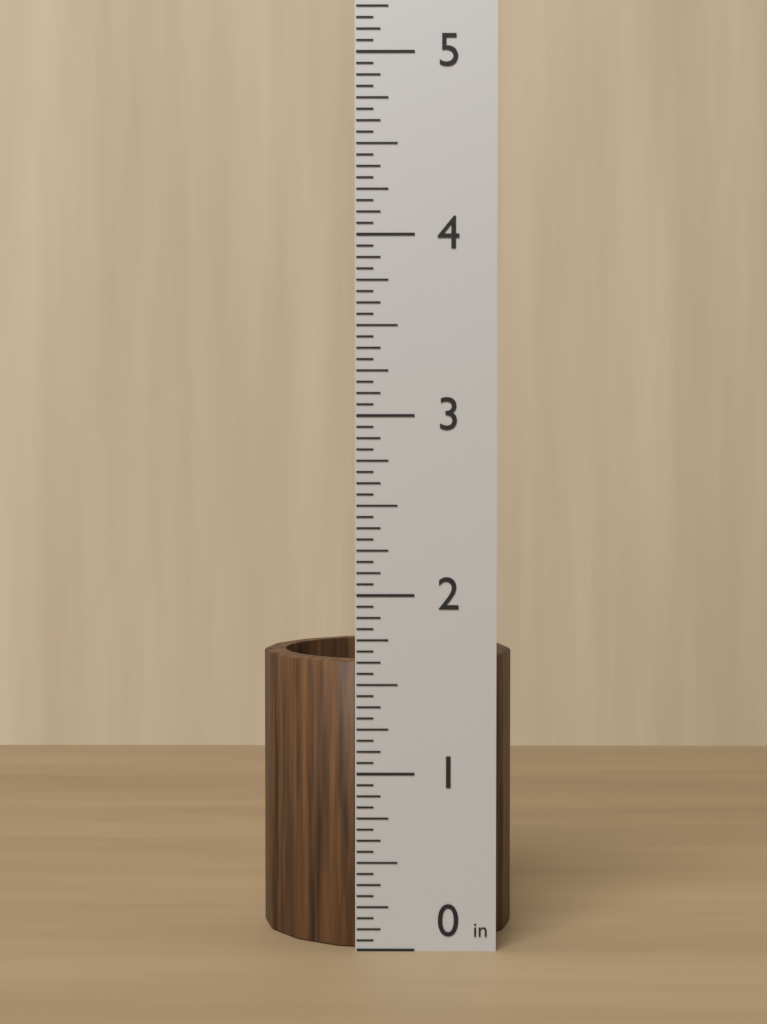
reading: 1.6250 in
